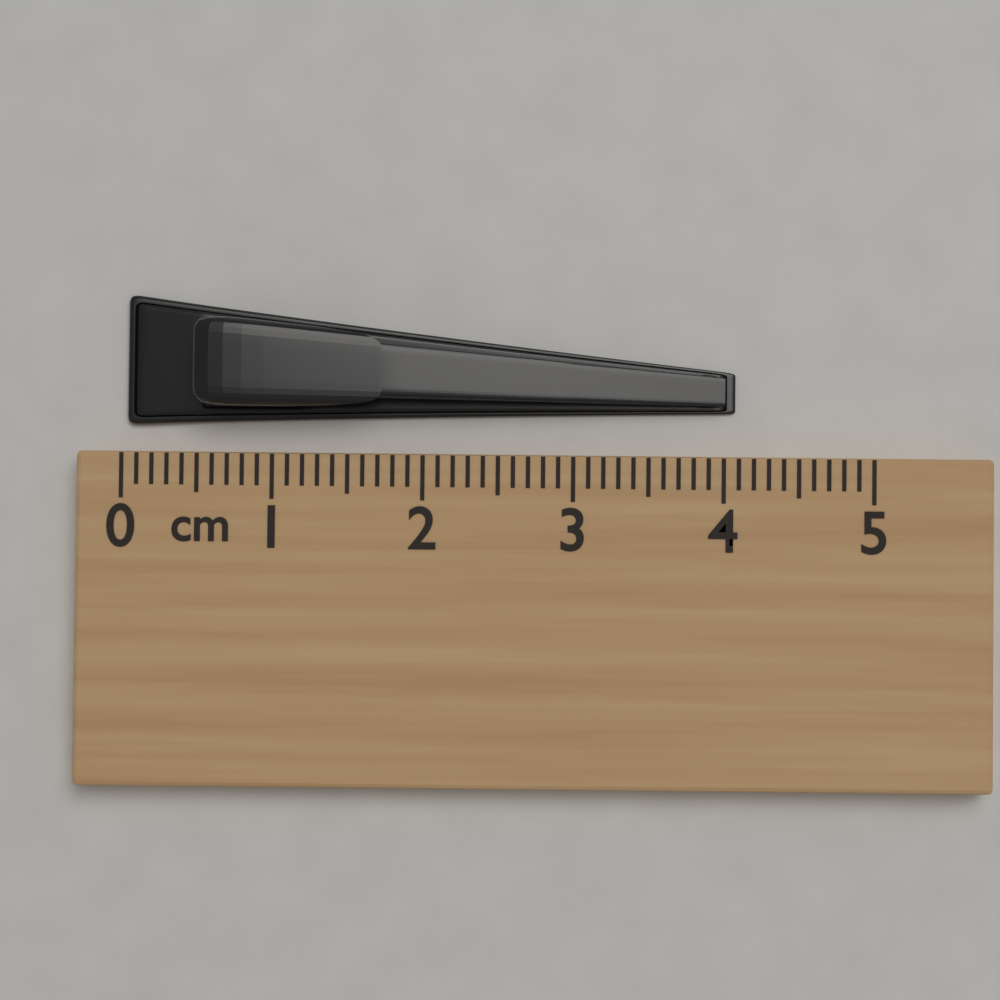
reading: 4.1 cm
